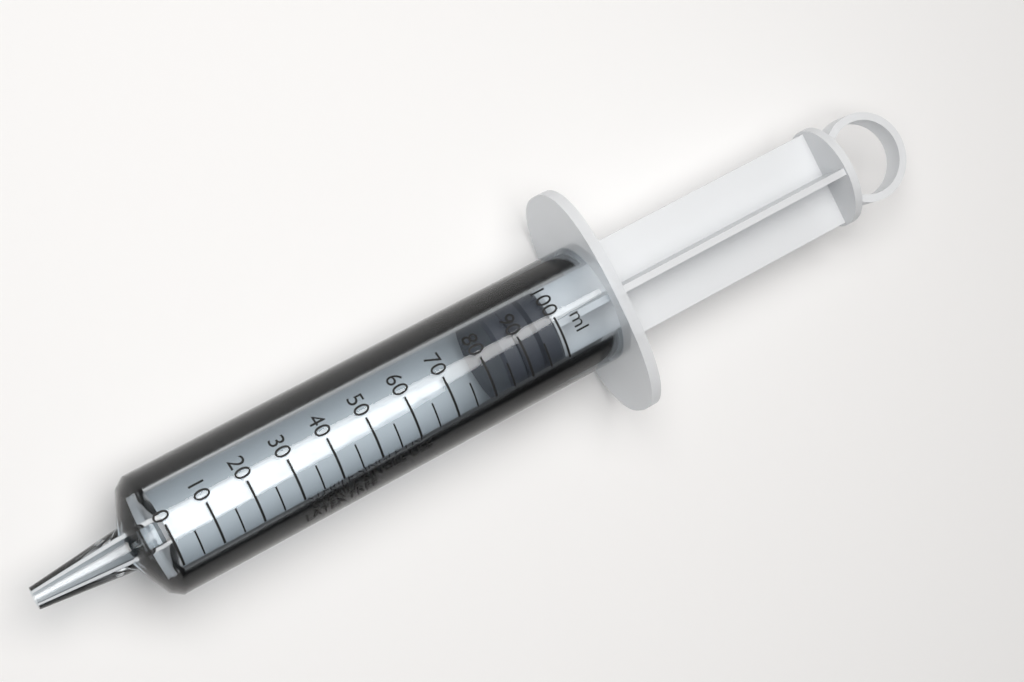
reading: 85 ml
